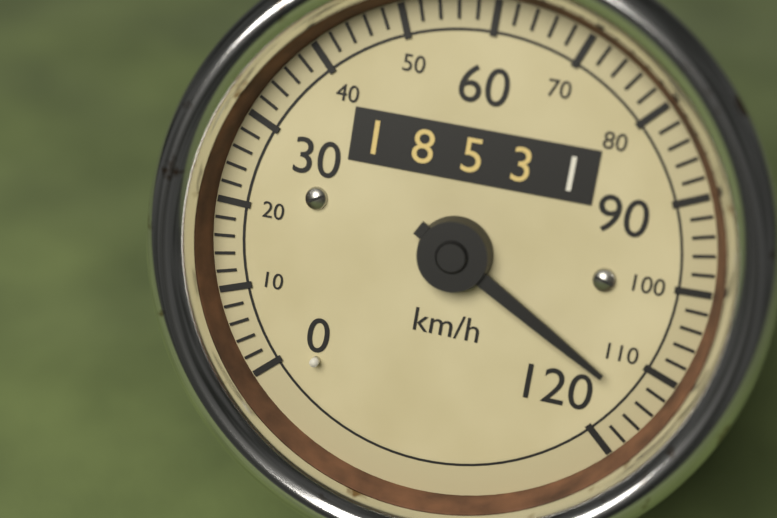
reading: 114 km/h
